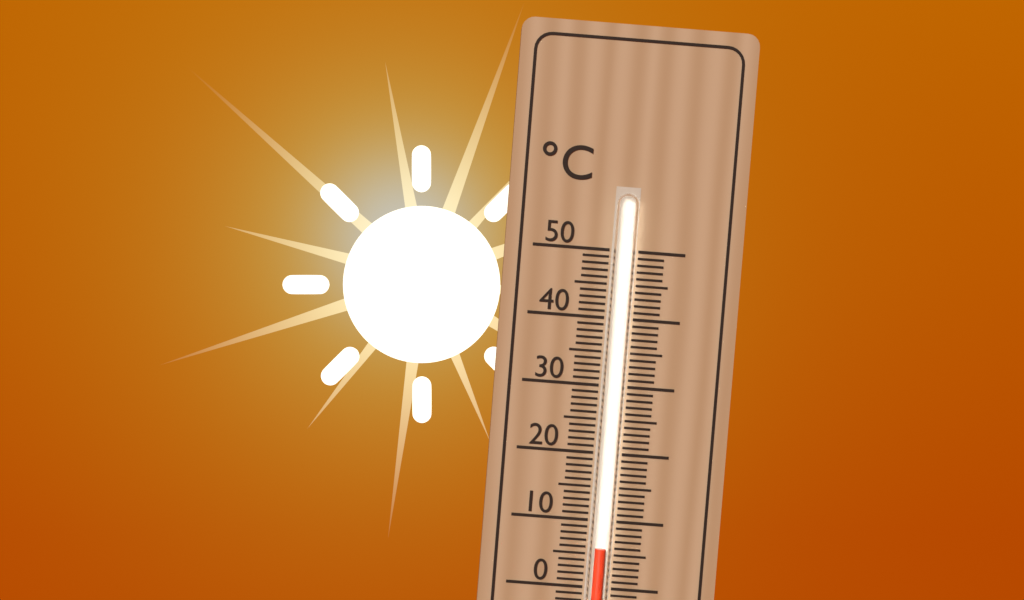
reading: 6 °C
